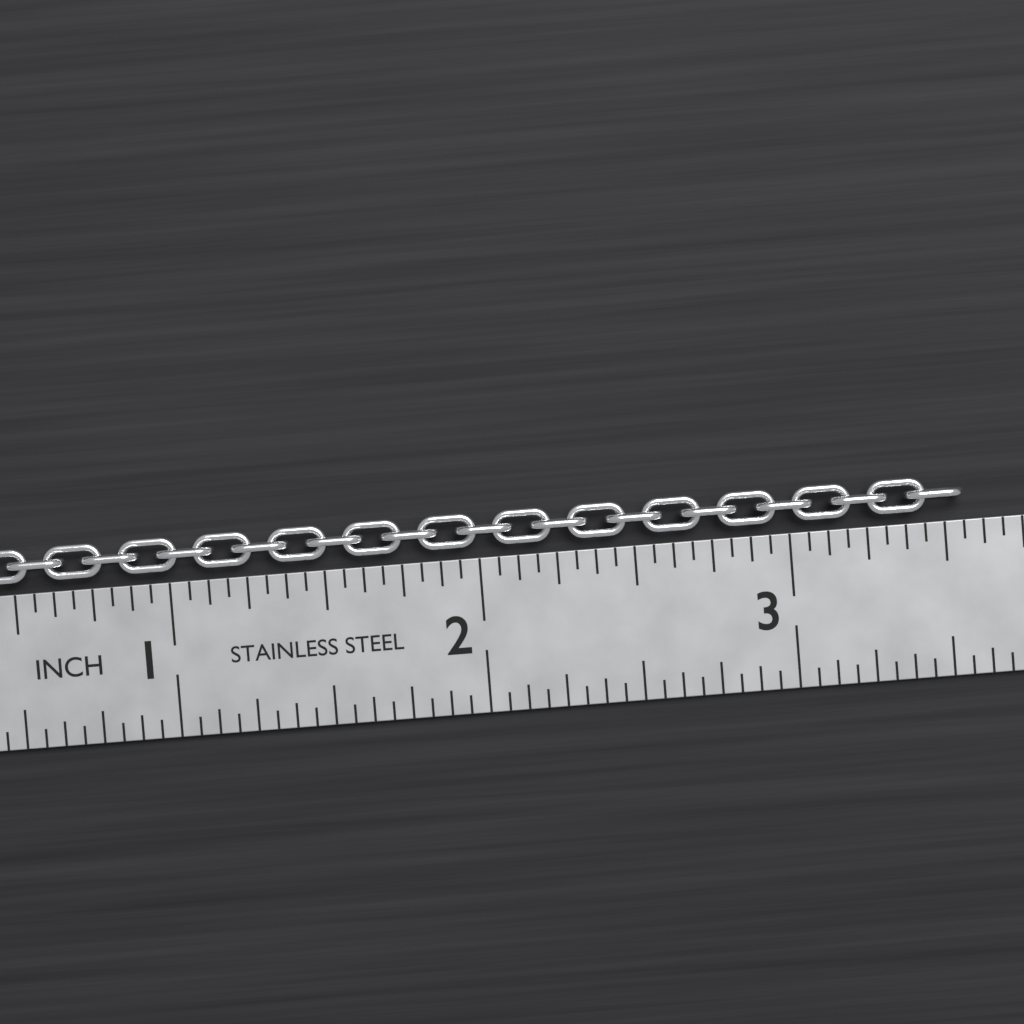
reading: 3.5625 in
